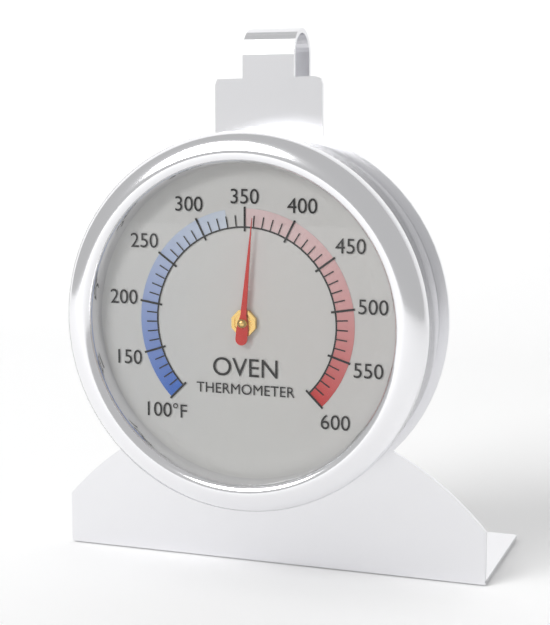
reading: 360 °F
